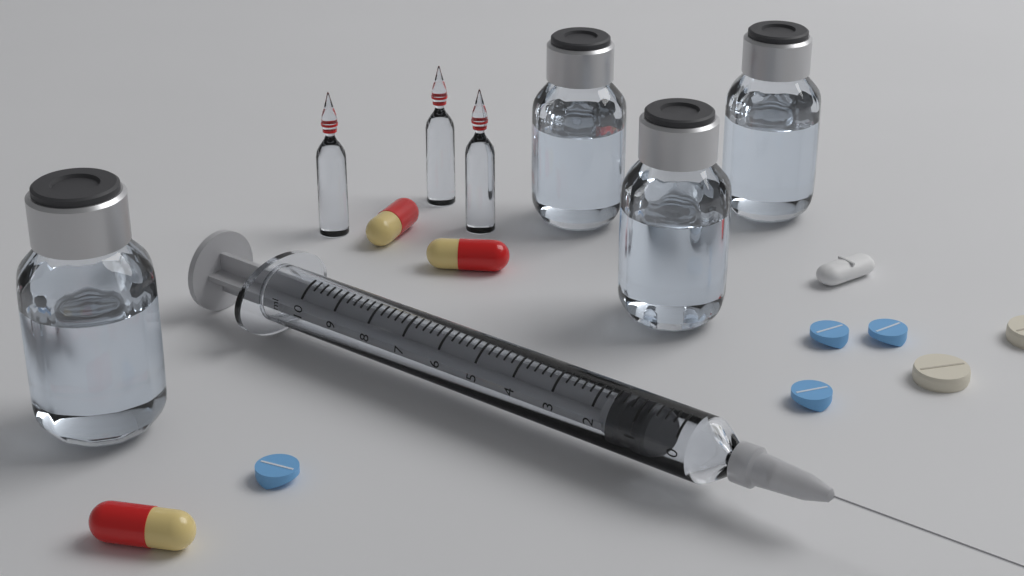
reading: 0.8 ml
